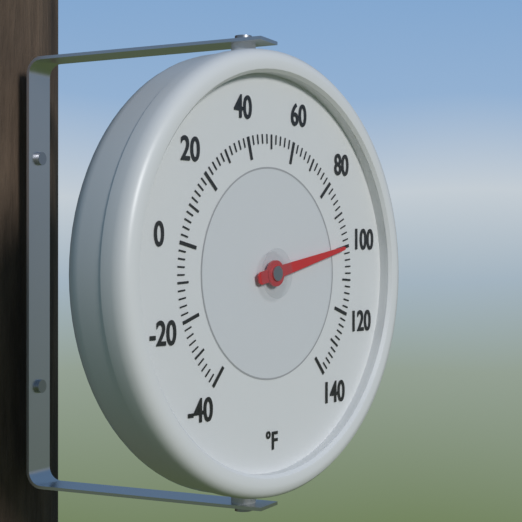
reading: 100 °F
